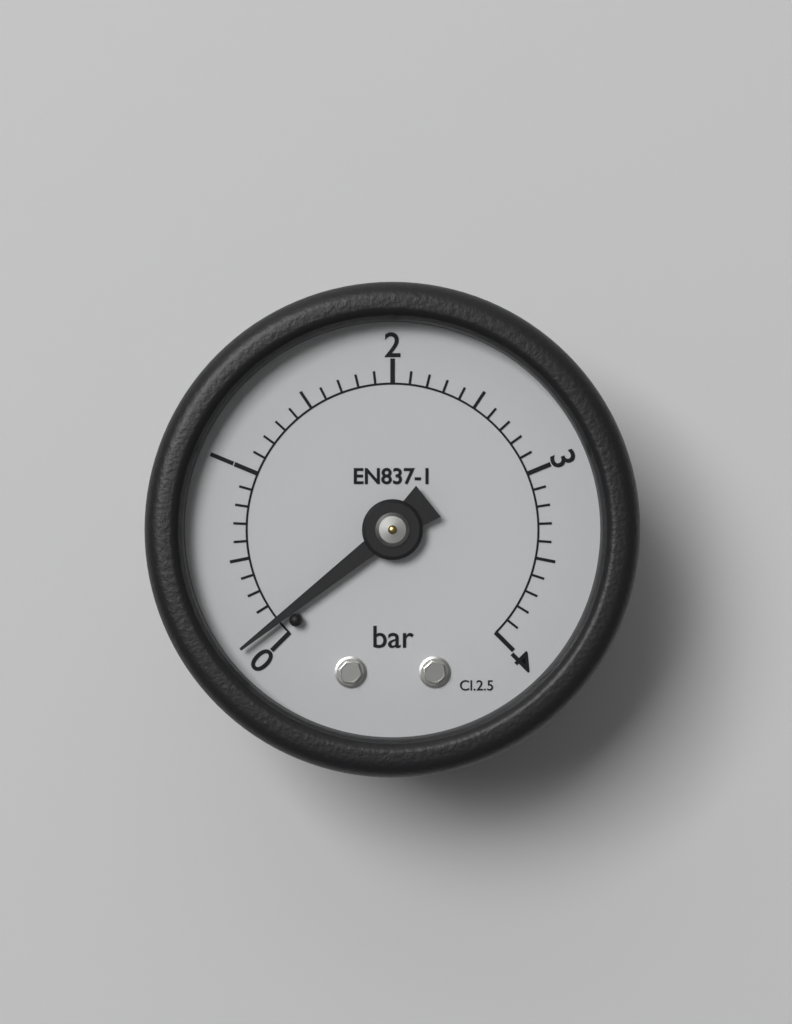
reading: 0.1 bar
